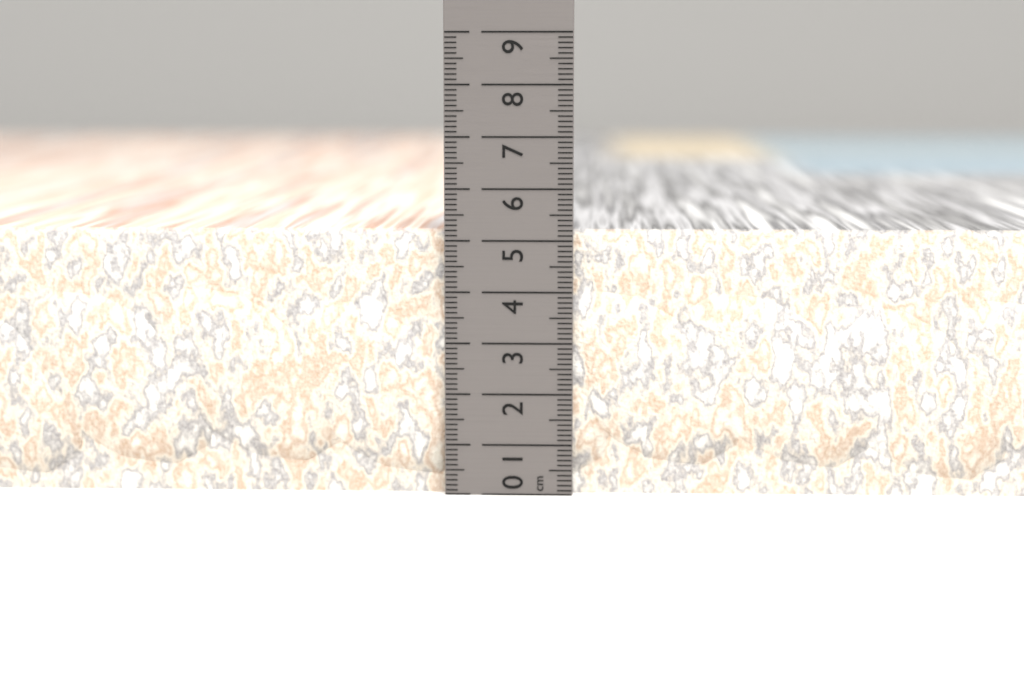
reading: 5.2 cm
